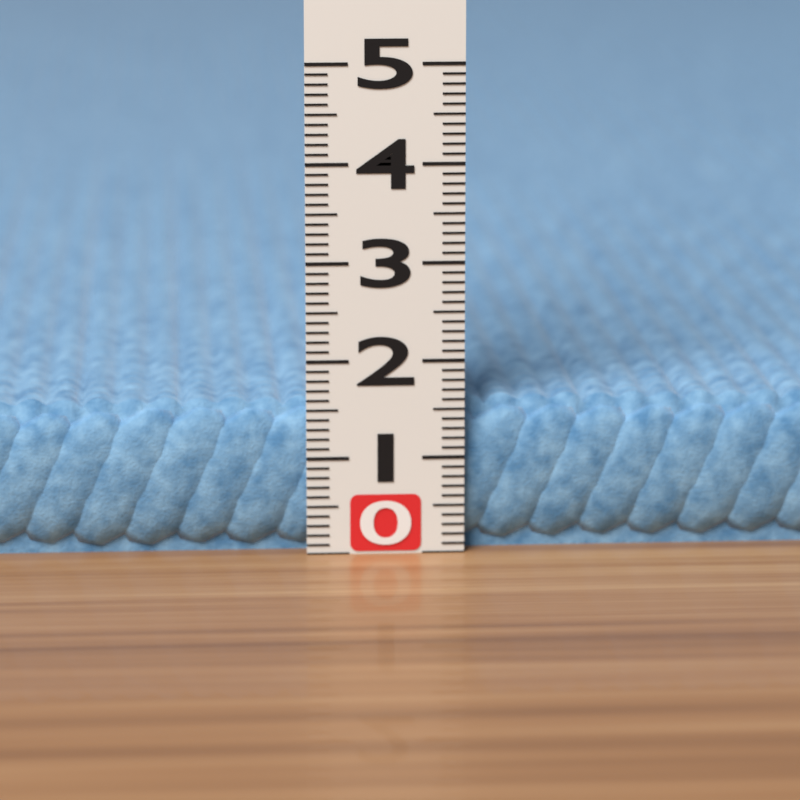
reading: 1.6 (no unit)
